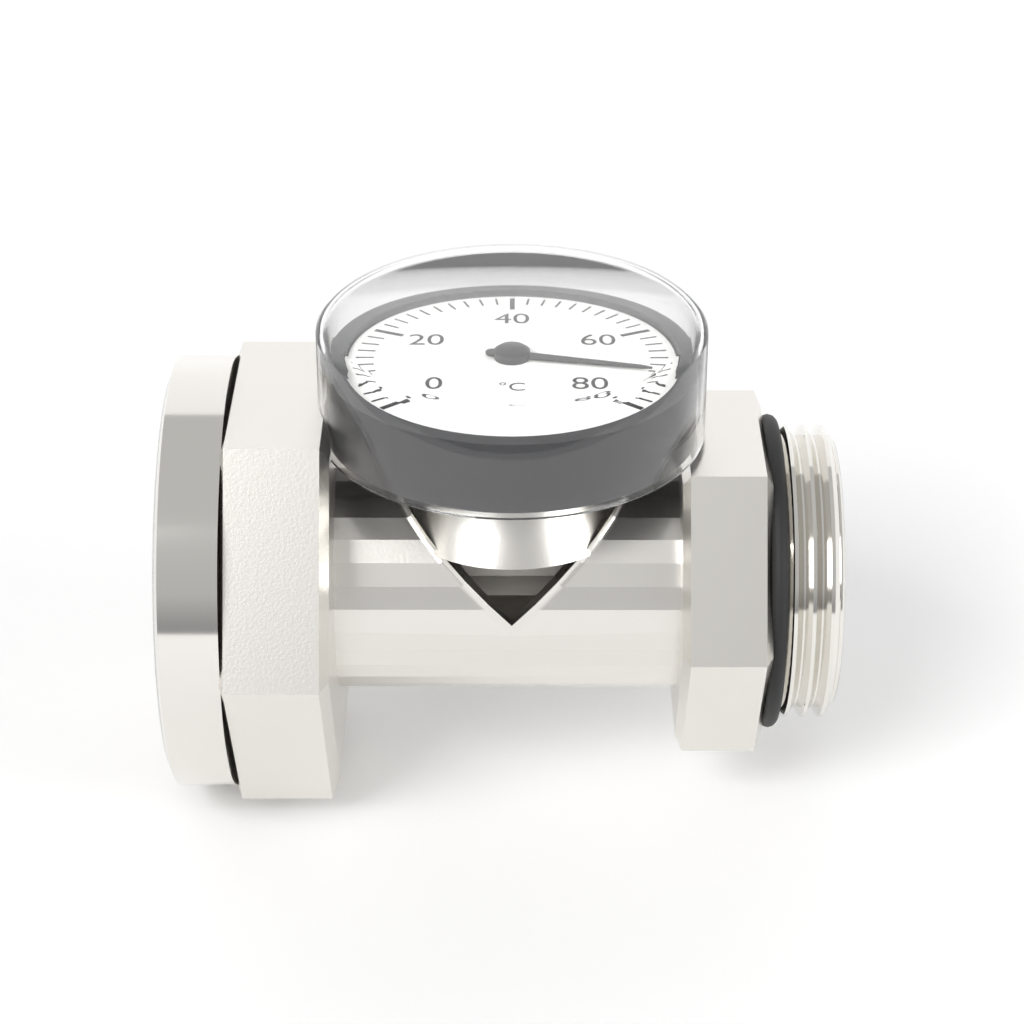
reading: 72 °C
